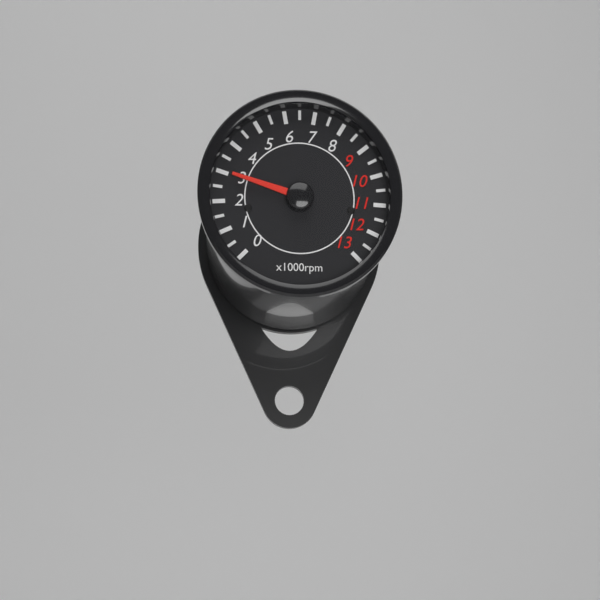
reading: 3000 rpm
